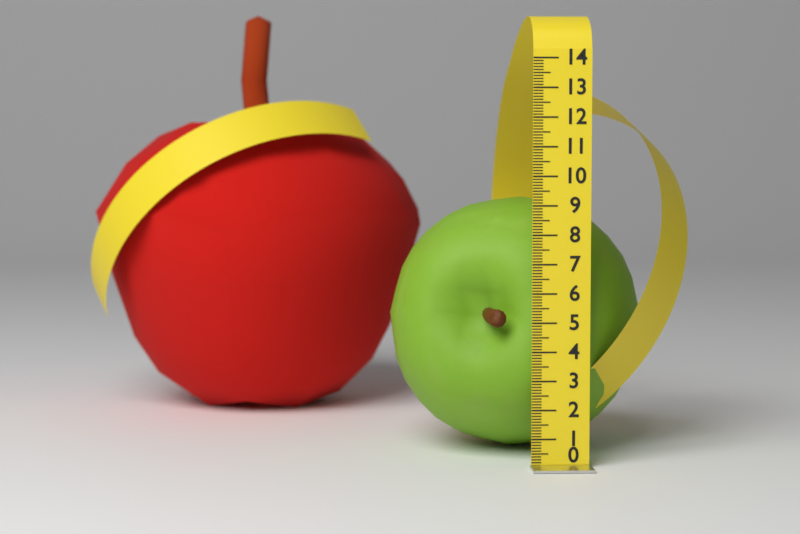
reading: 9.1 (no unit)
